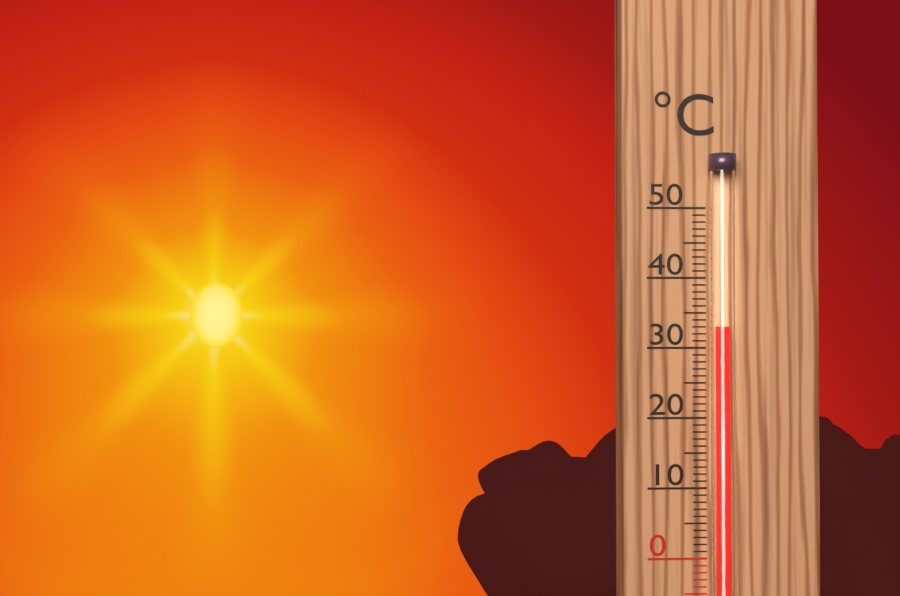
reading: 33 °C
